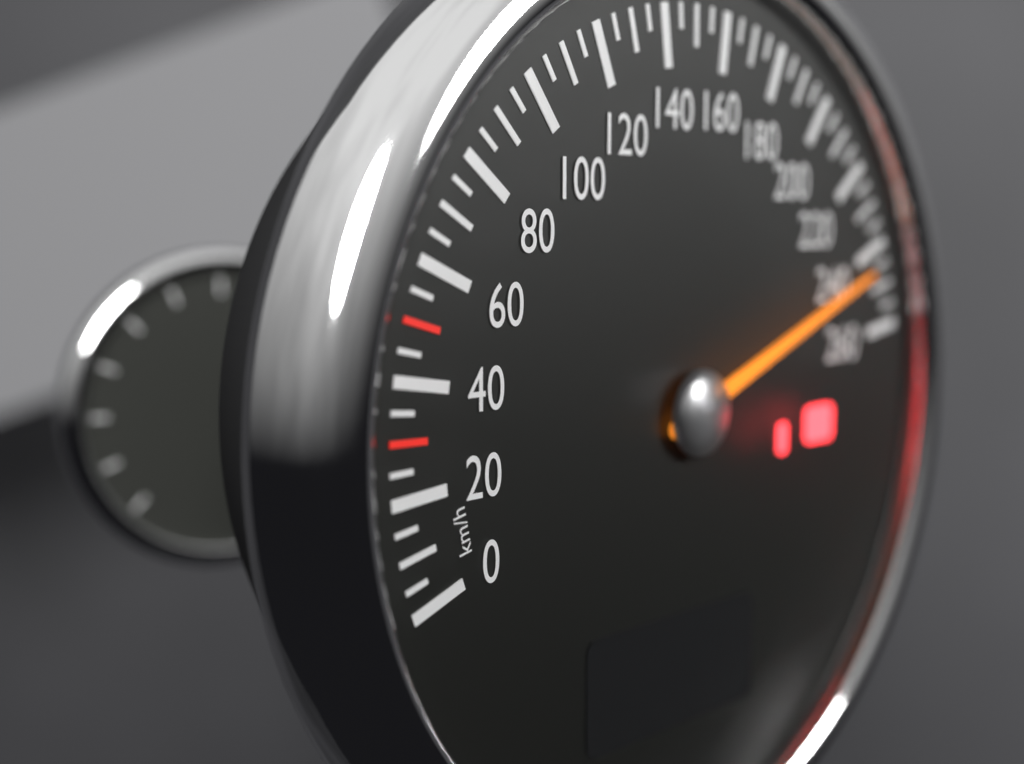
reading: 245 km/h
